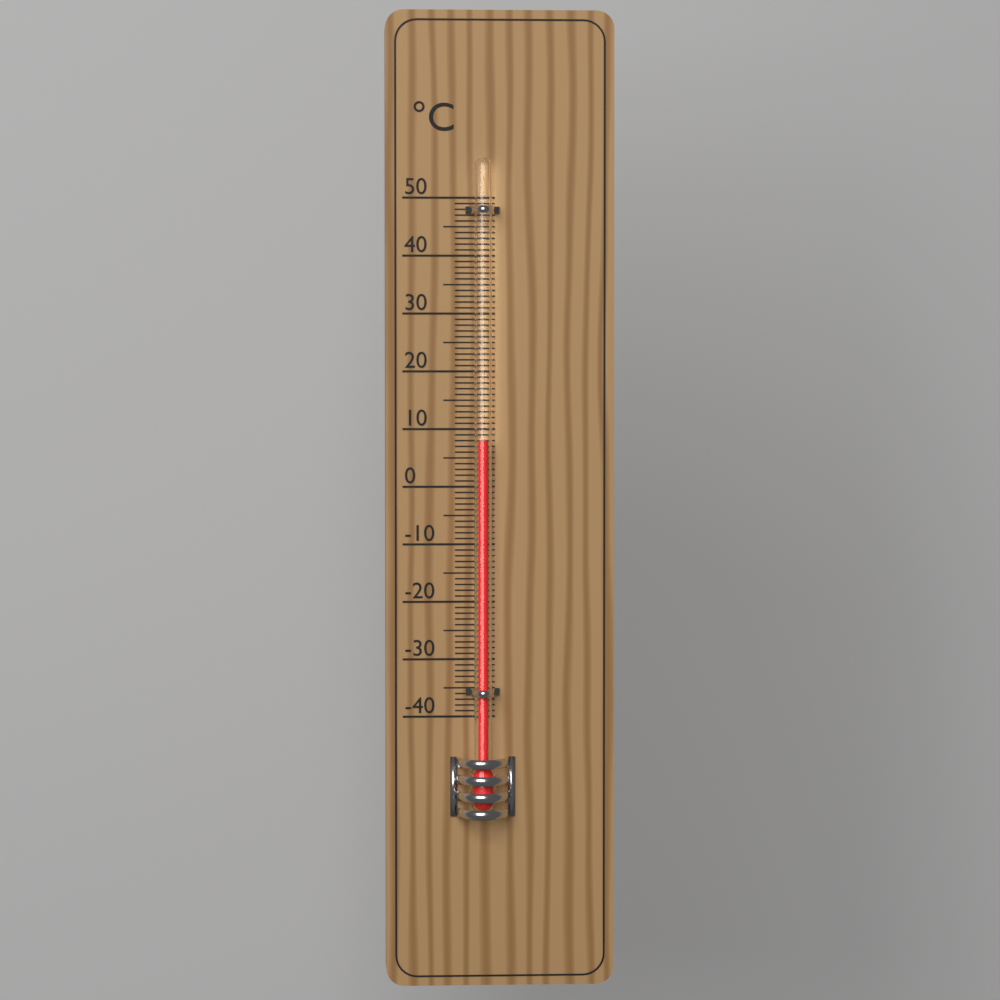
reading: 8 °C
